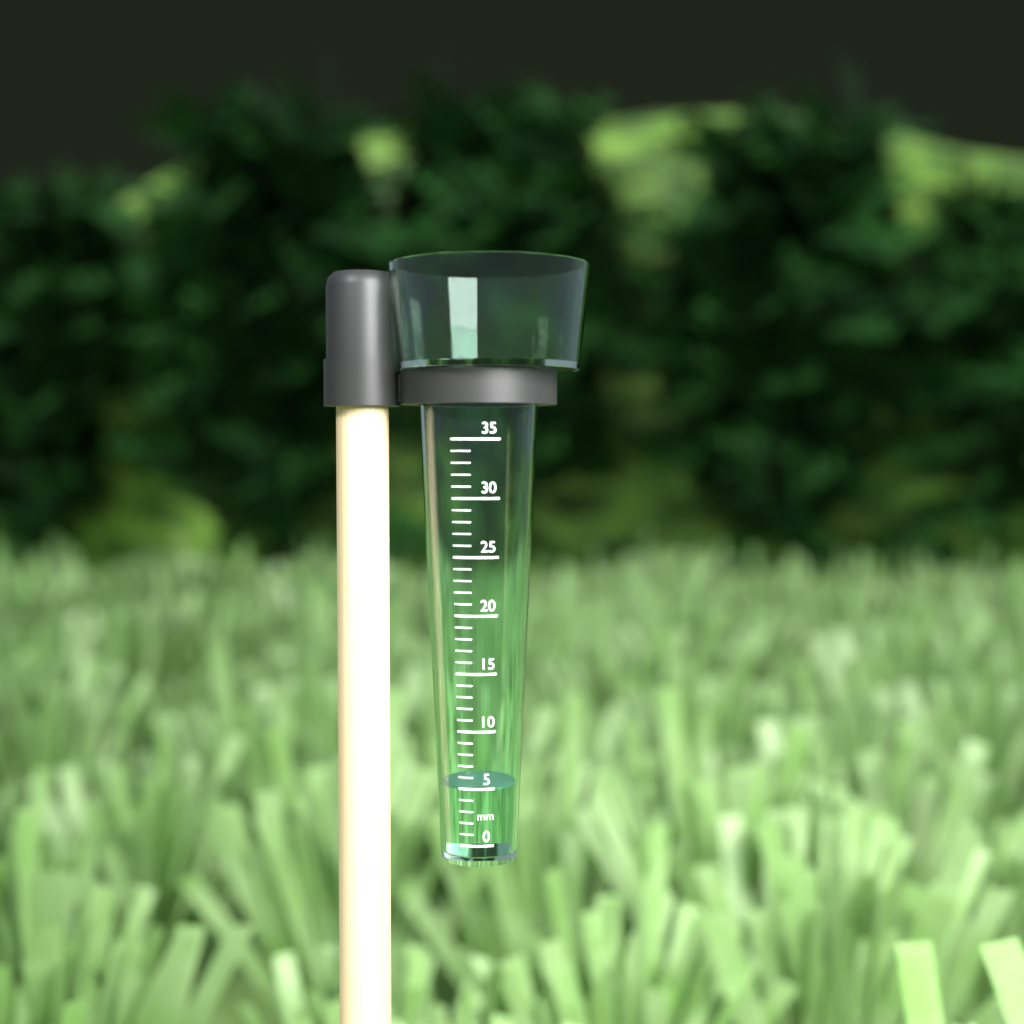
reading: 5 mm
